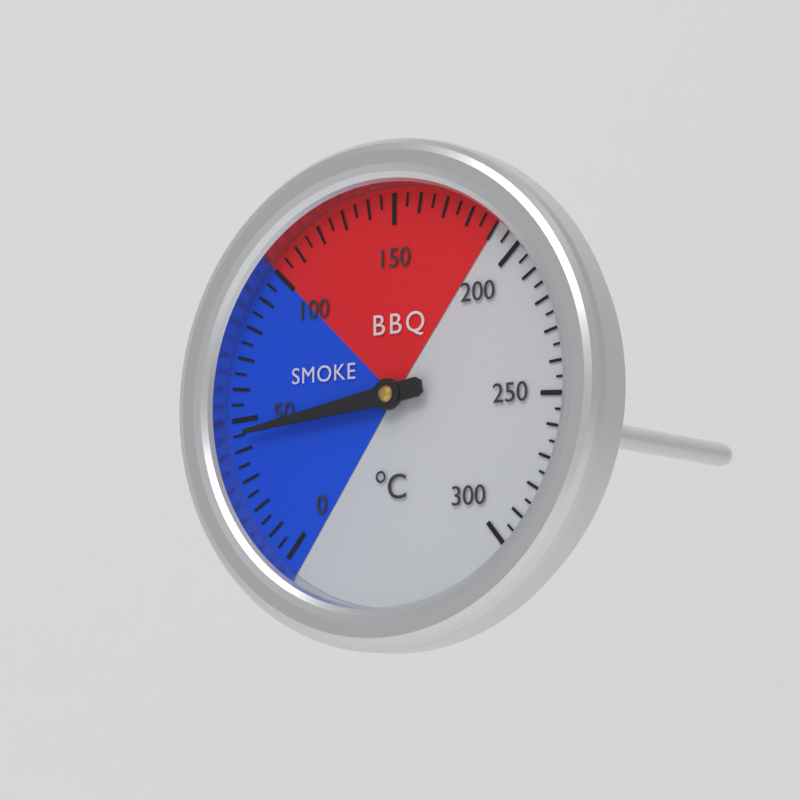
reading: 45 °C
